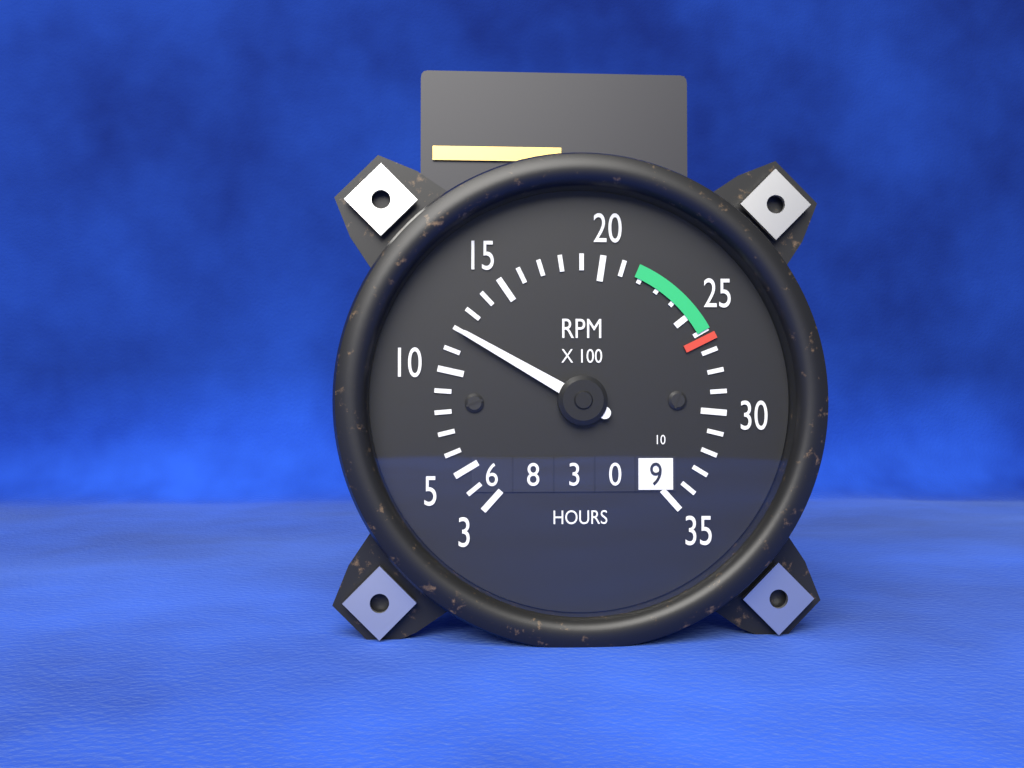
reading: 1200 RPM
